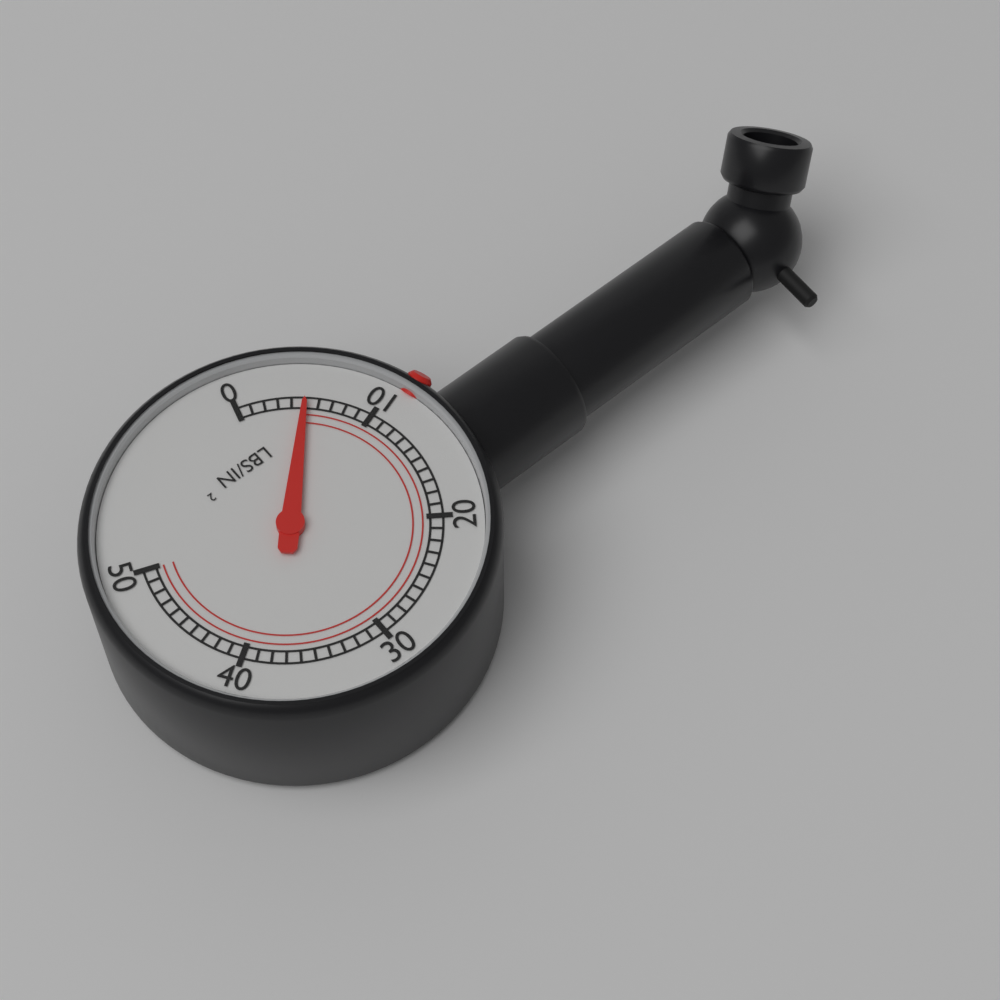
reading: 5 psi
